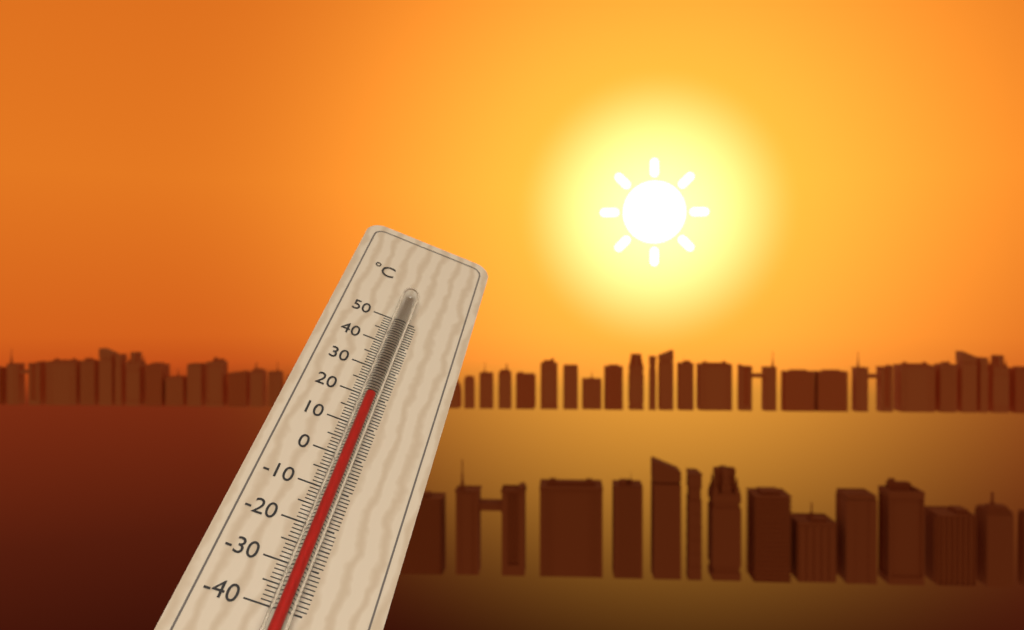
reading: 18 °C
